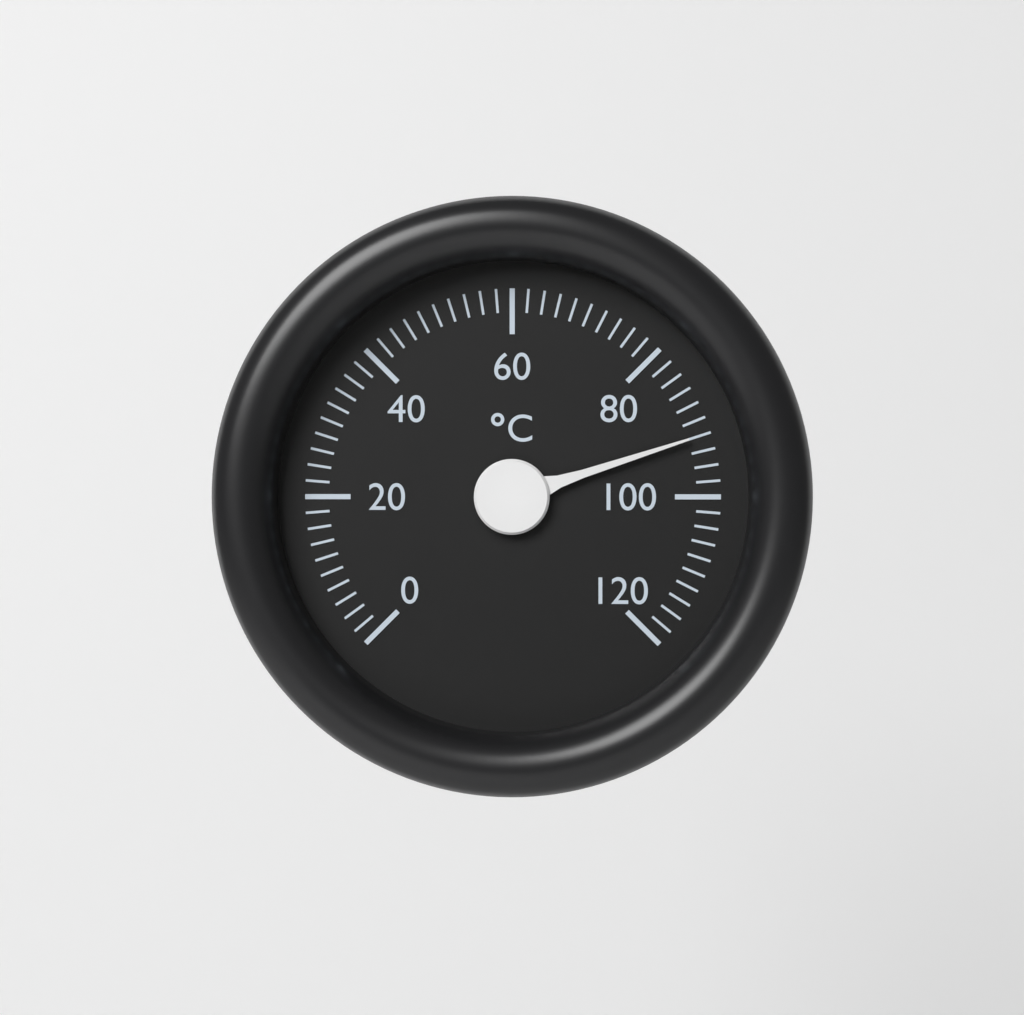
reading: 92 °C
